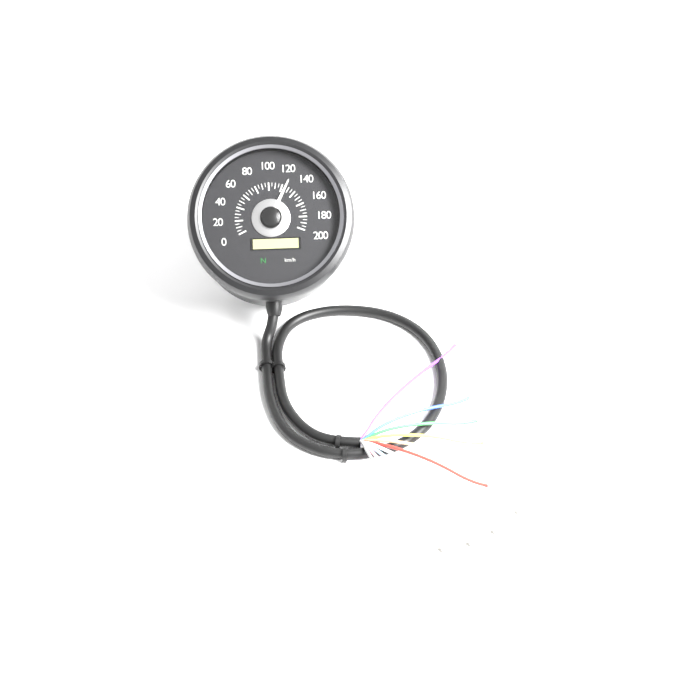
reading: 125 km/h
